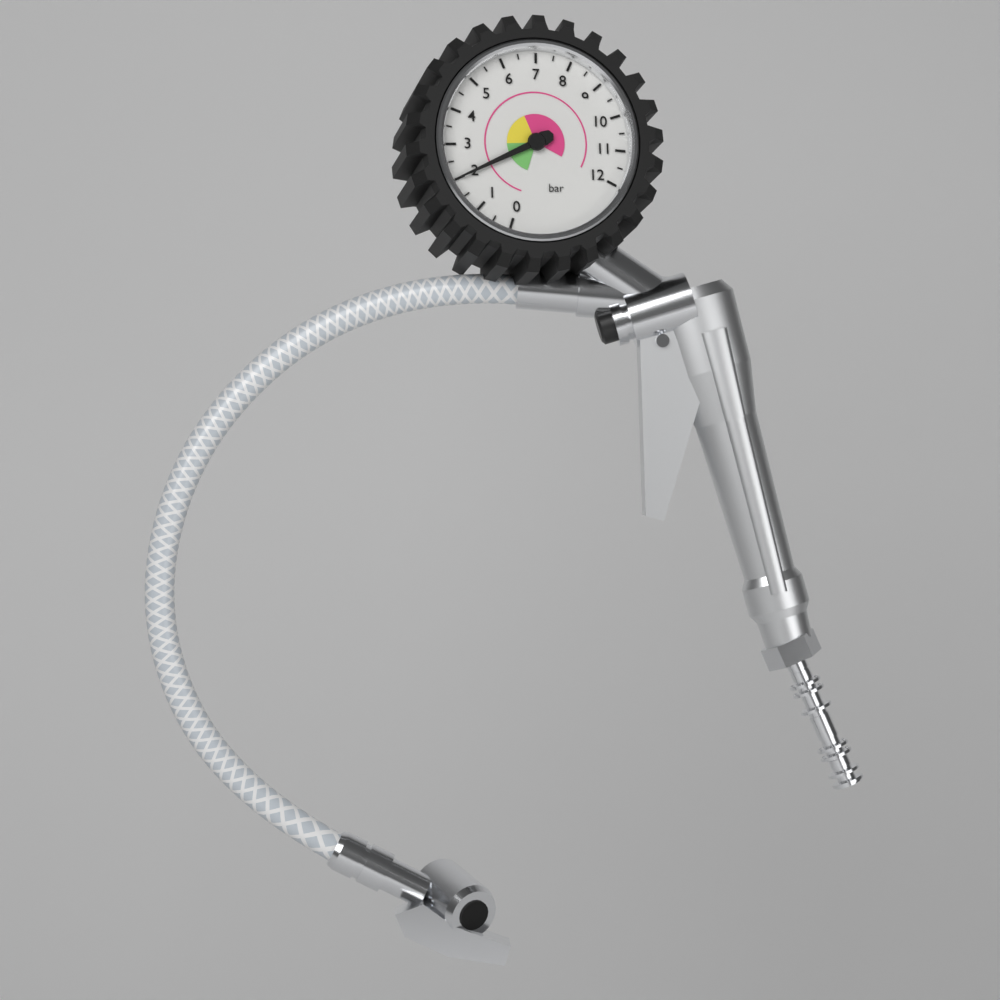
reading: 2.0 bar
